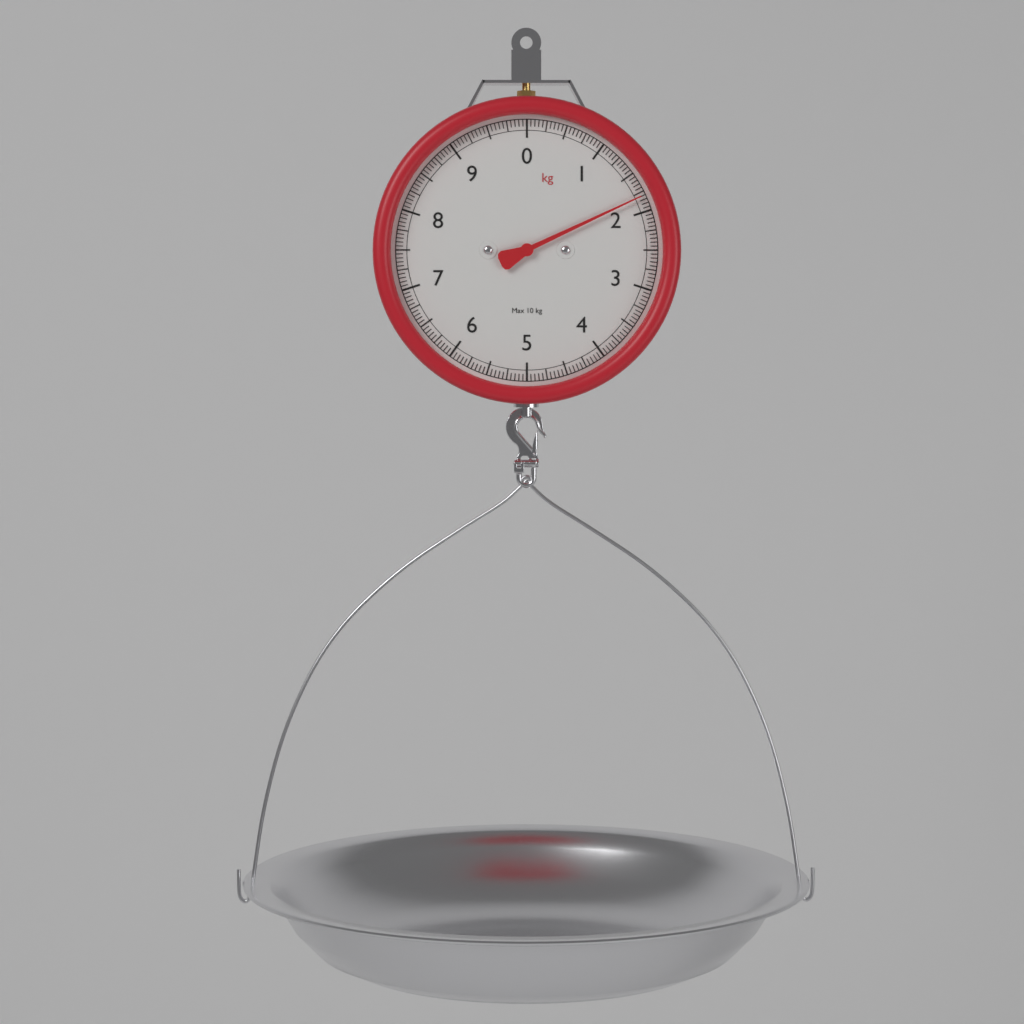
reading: 1.80 kg
